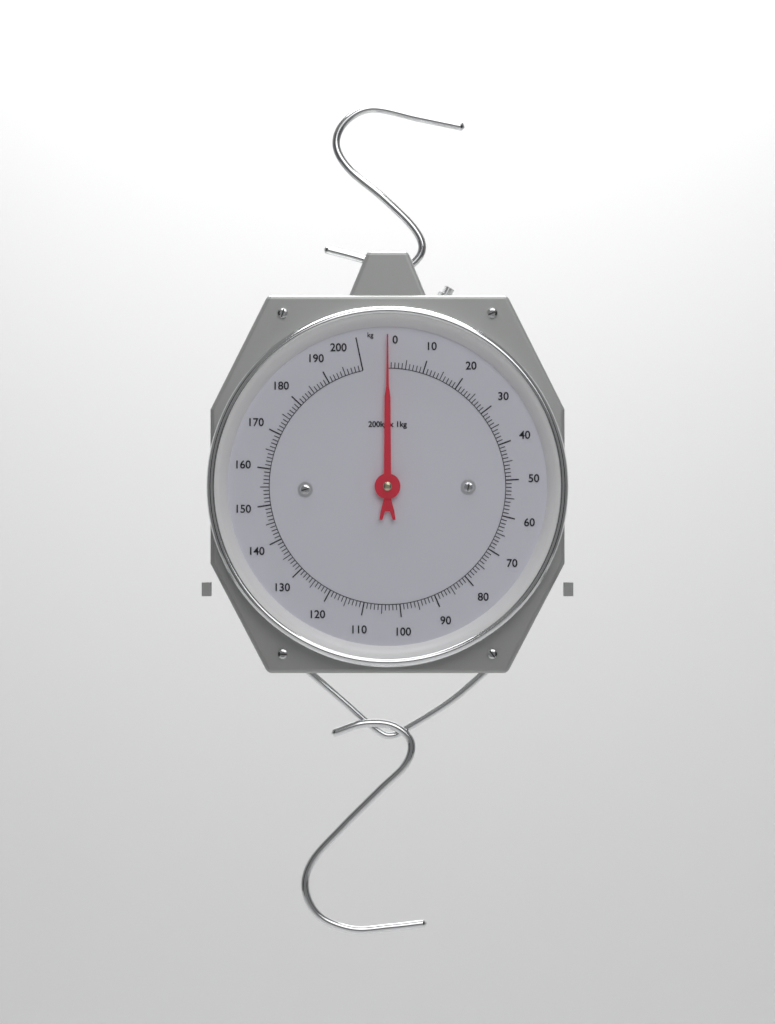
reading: 0 kg
